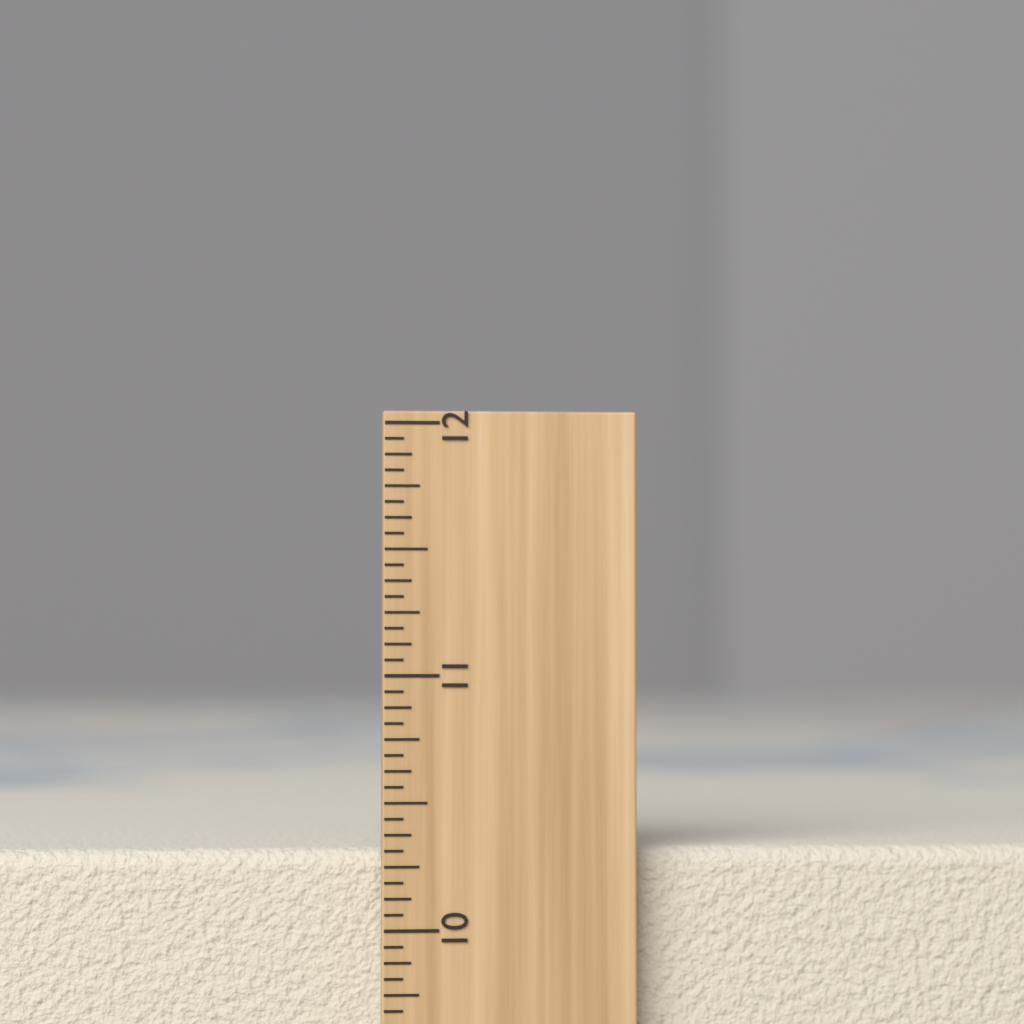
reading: 10.3125 inch
